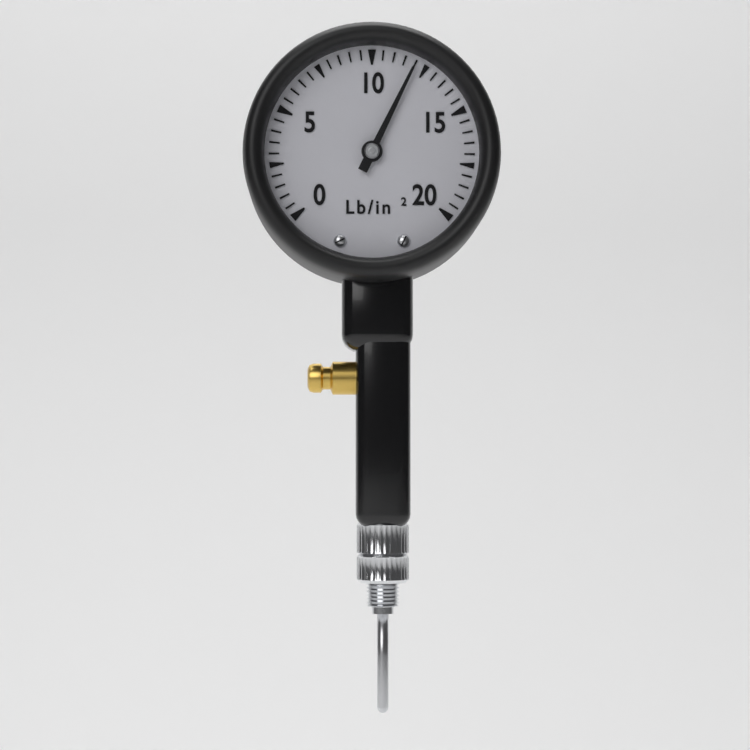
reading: 12.0 lb/in²
